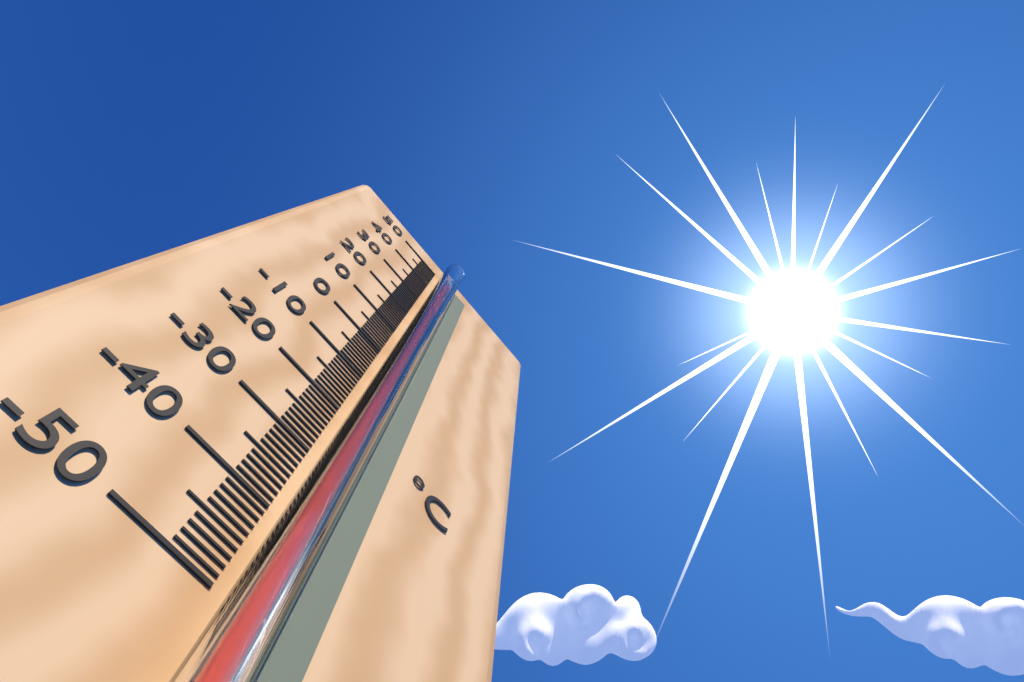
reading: 38 °C
